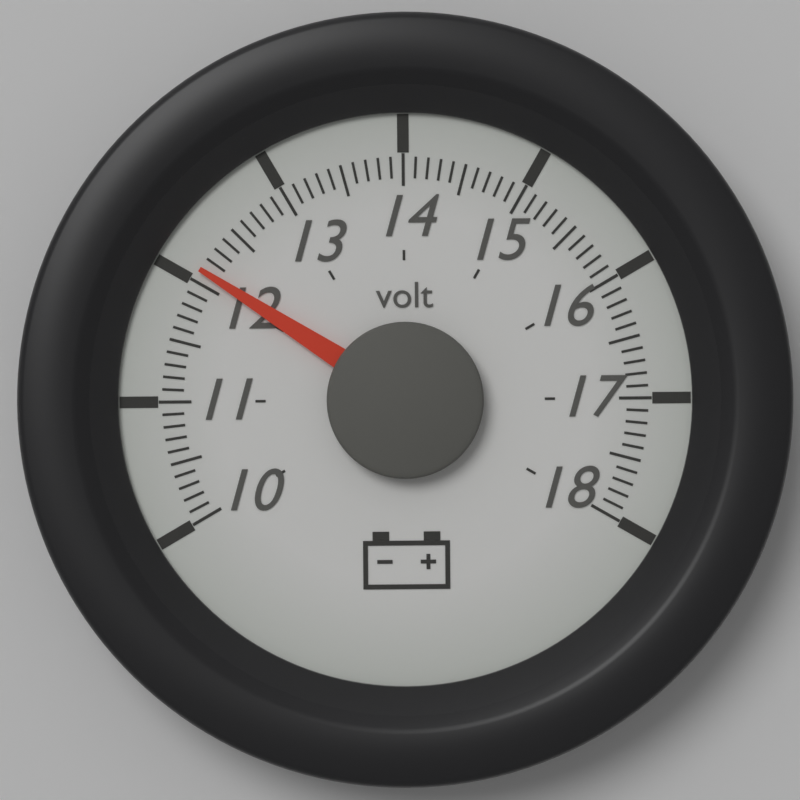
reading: 12.1 volt
